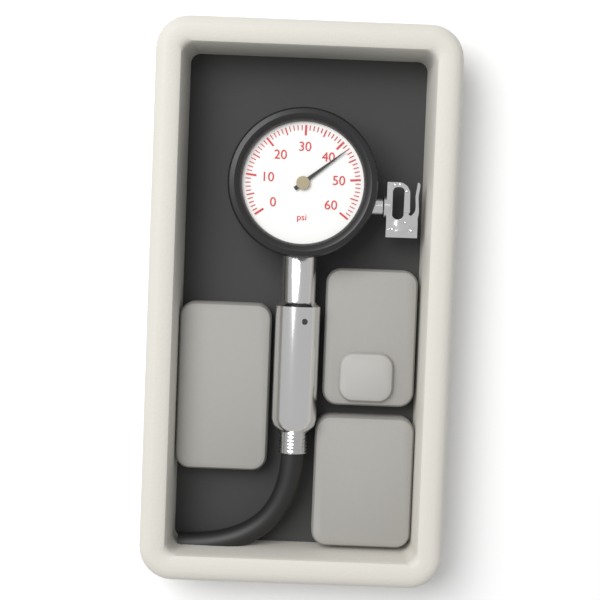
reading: 42 psi
